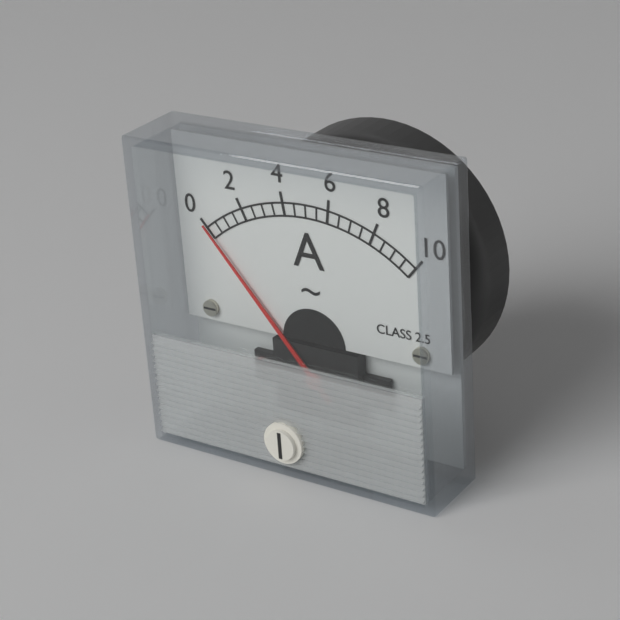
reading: 0.0 A
